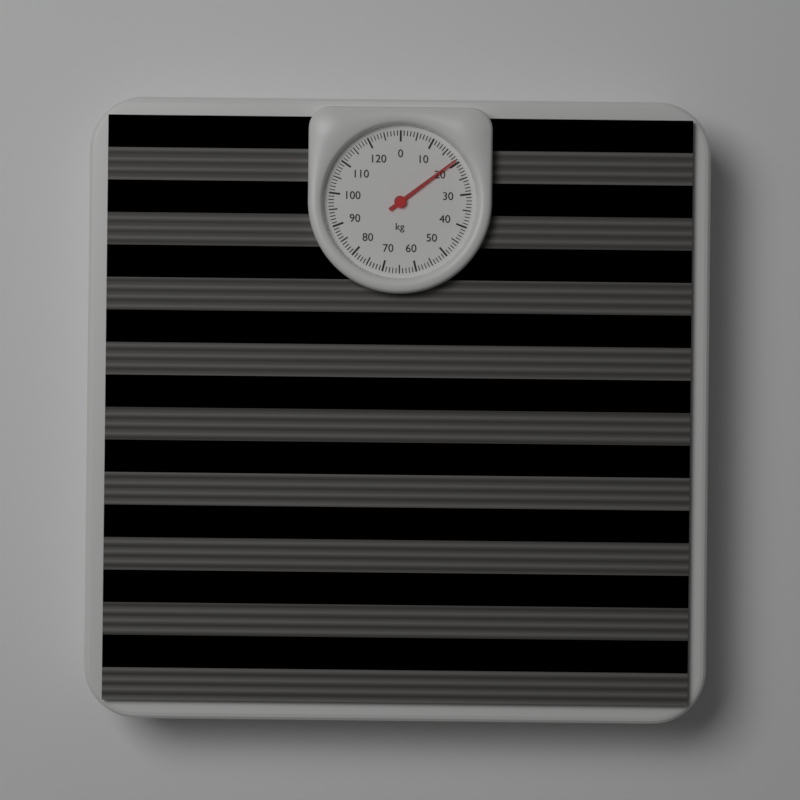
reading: 19 kg
